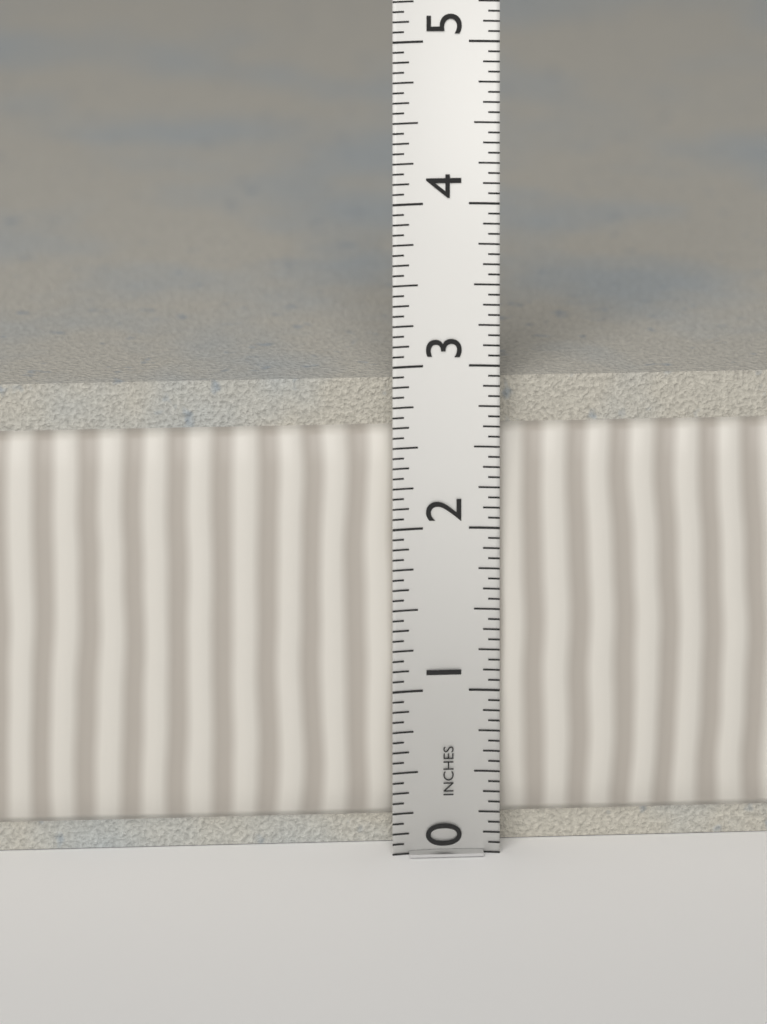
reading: 2.8750 in
